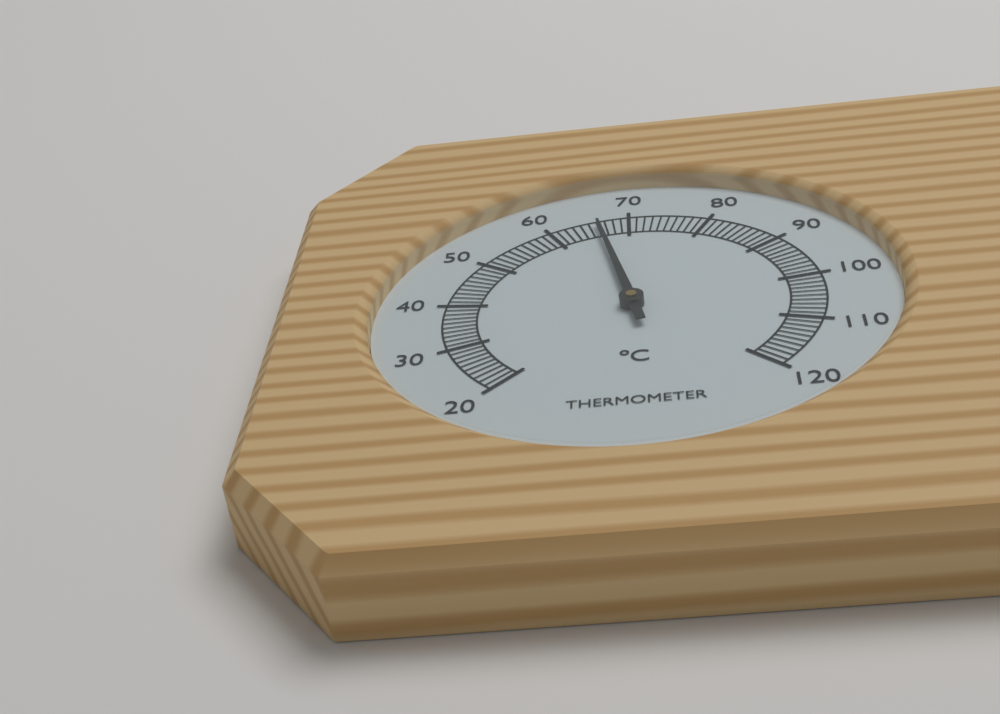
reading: 66 °C
